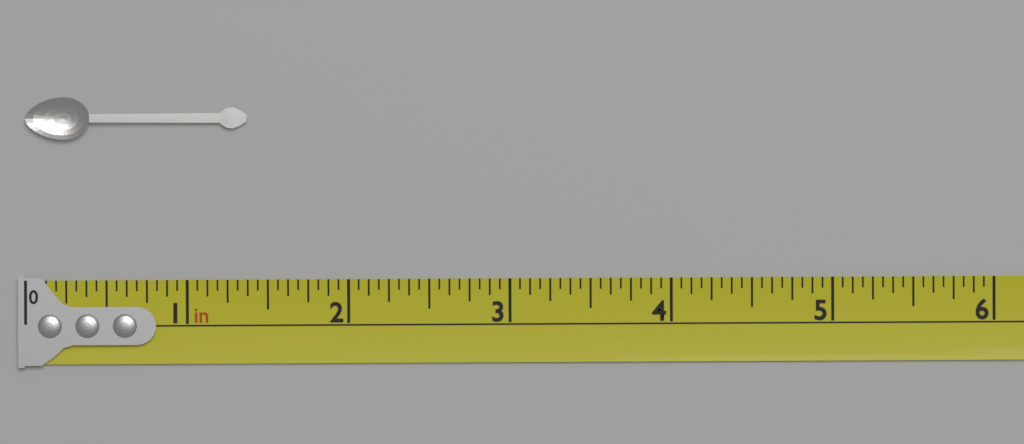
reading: 1.3750 in
